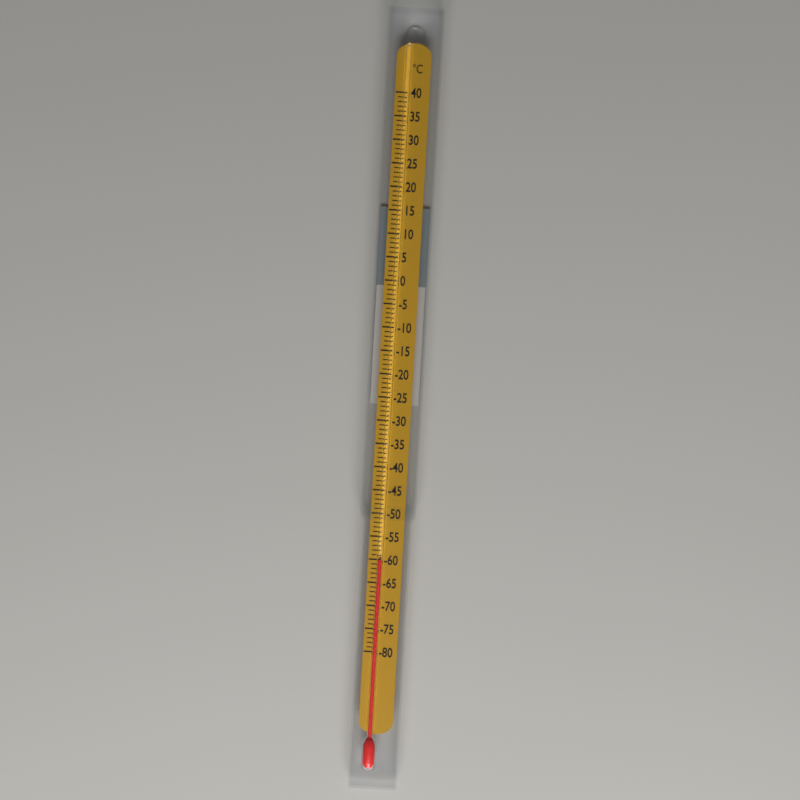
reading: -60 °C
